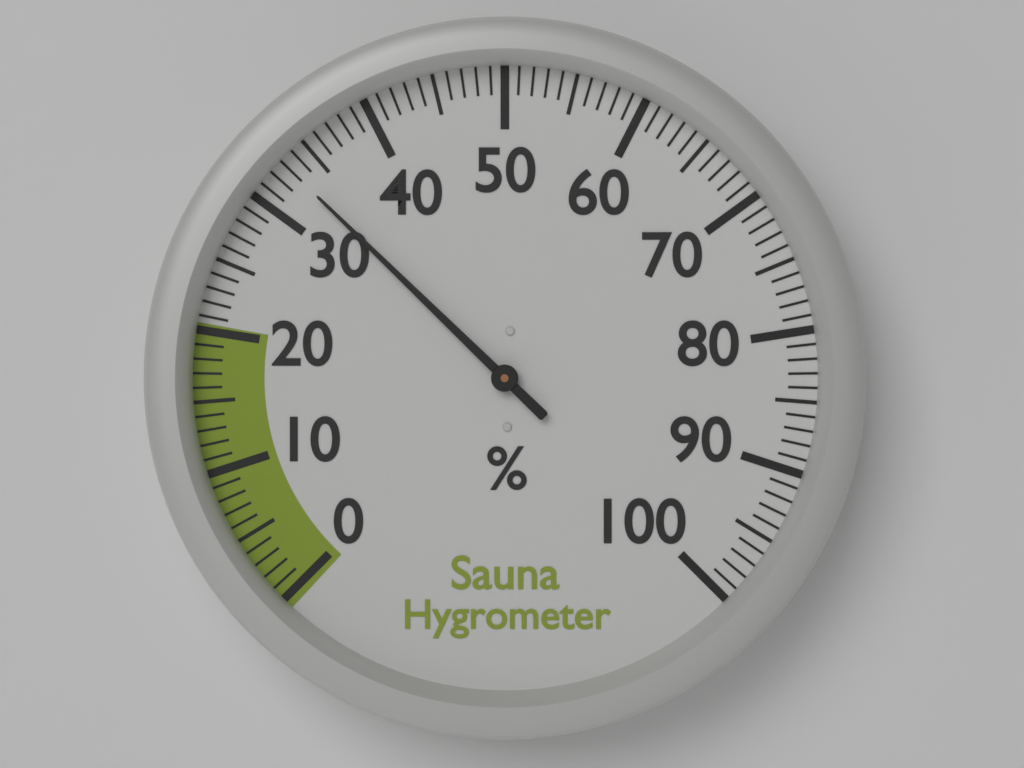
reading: 33 %
